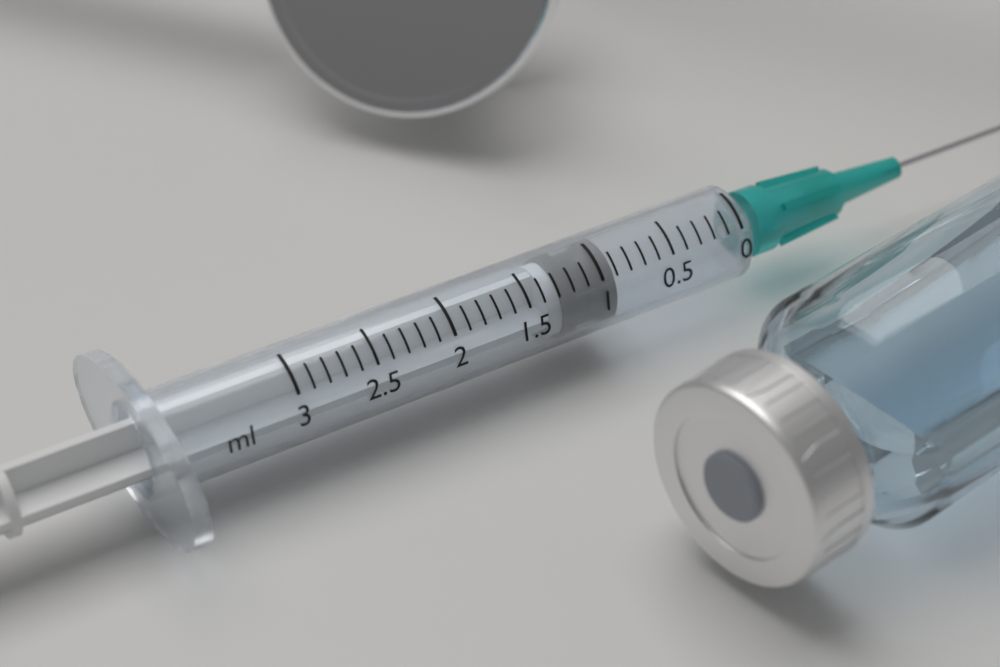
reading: 0.9 ml
